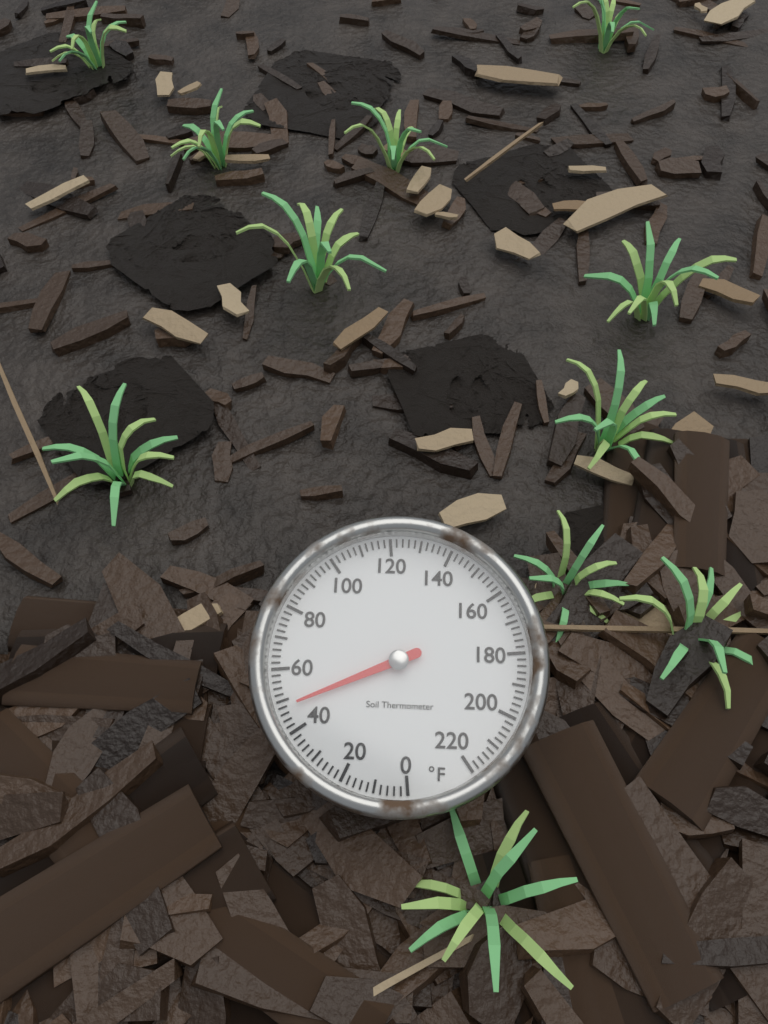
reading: 48 °F
